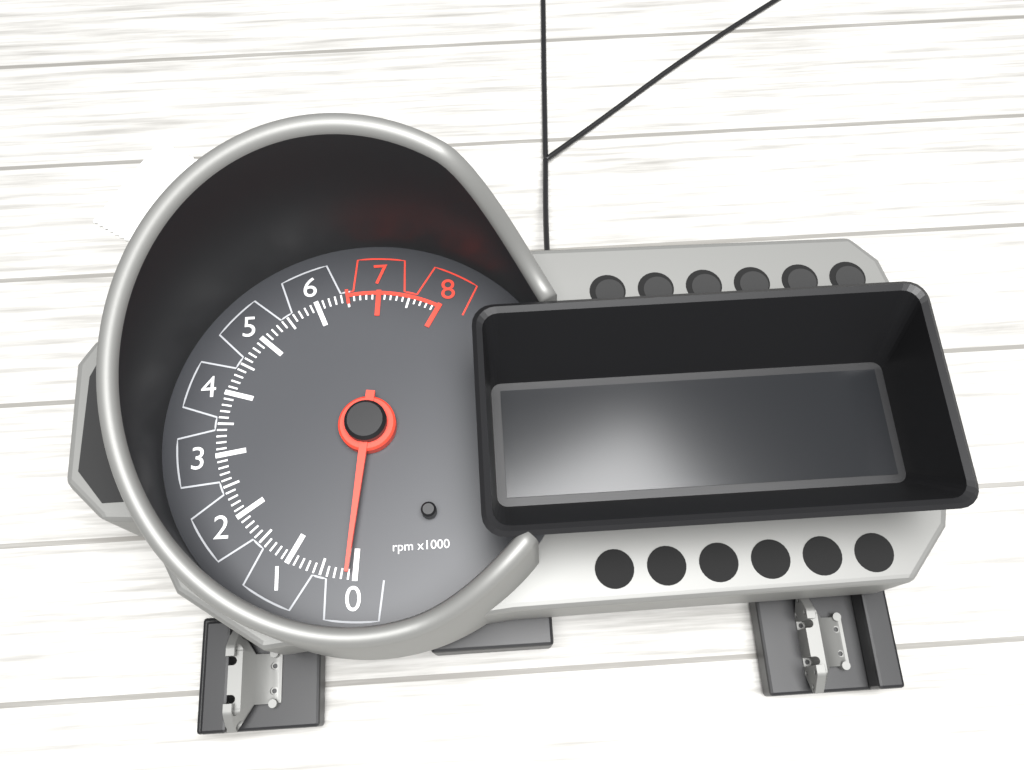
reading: 100 rpm
